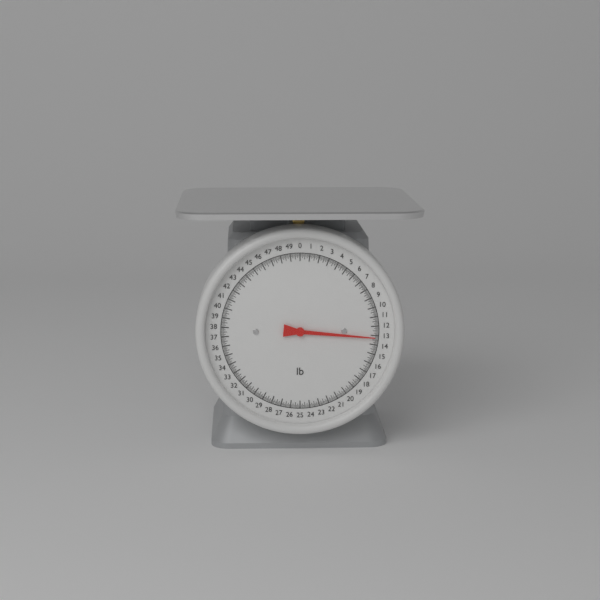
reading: 13.250 lb
